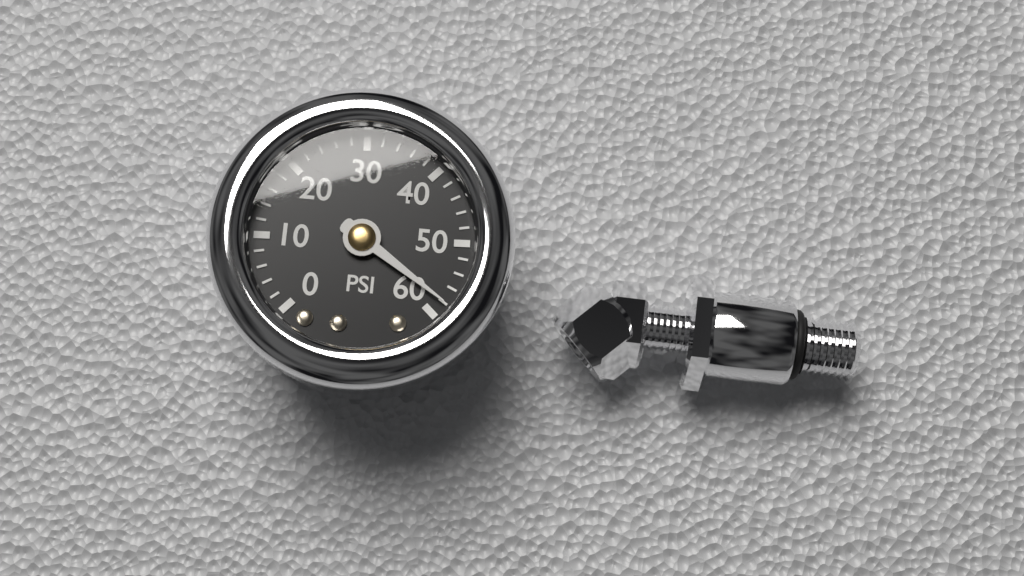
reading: 58 psi
